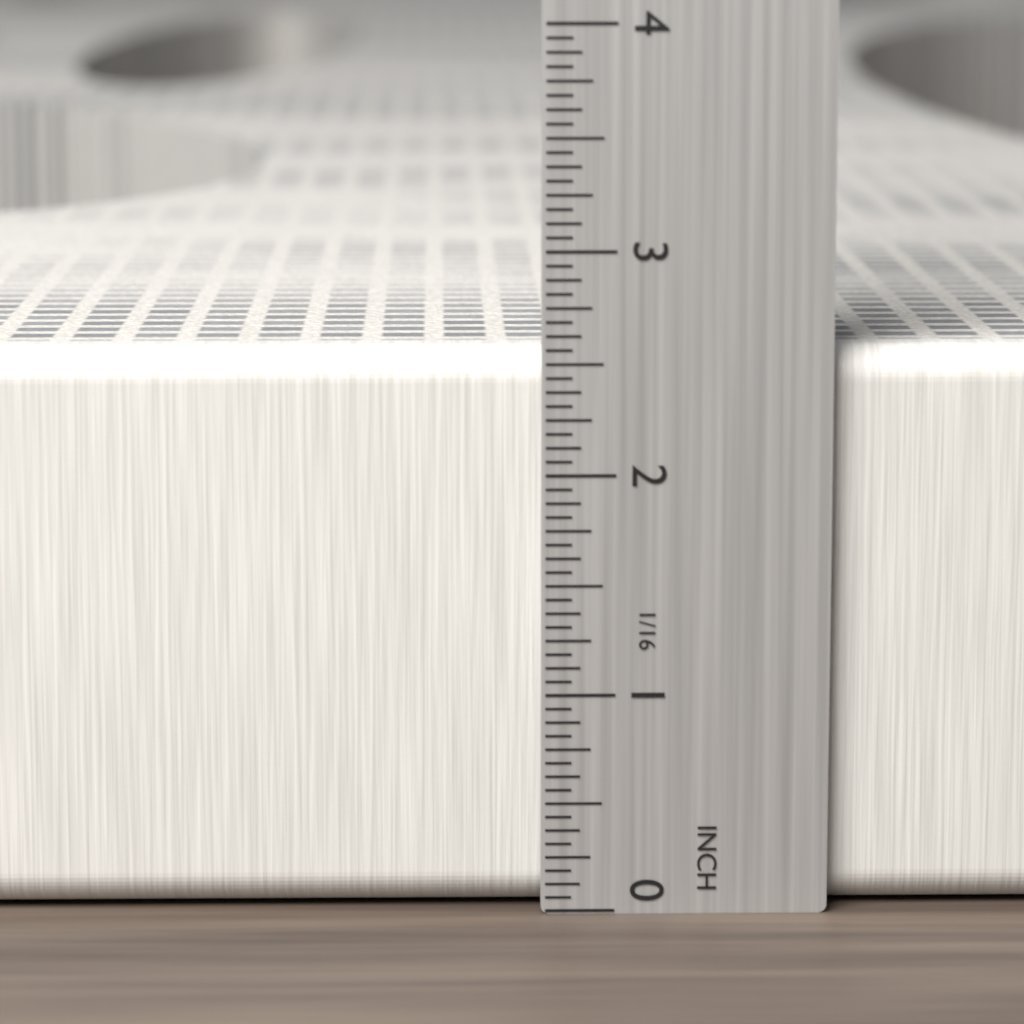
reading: 2.5625 in
